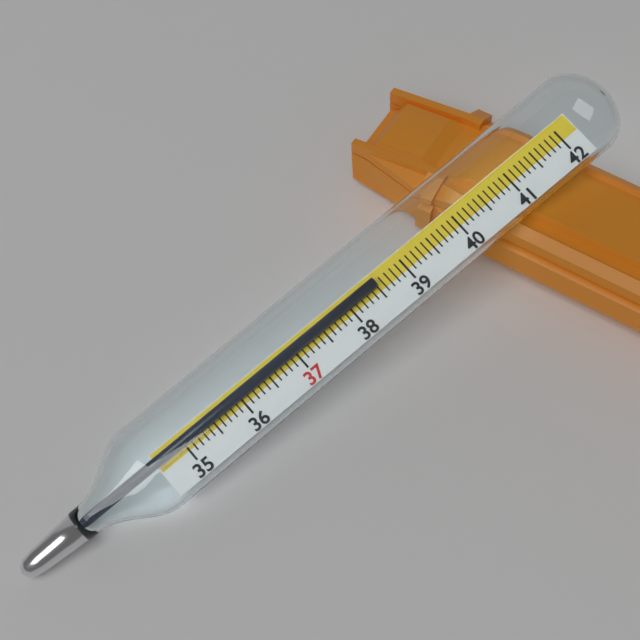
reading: 38.5 (no unit)
